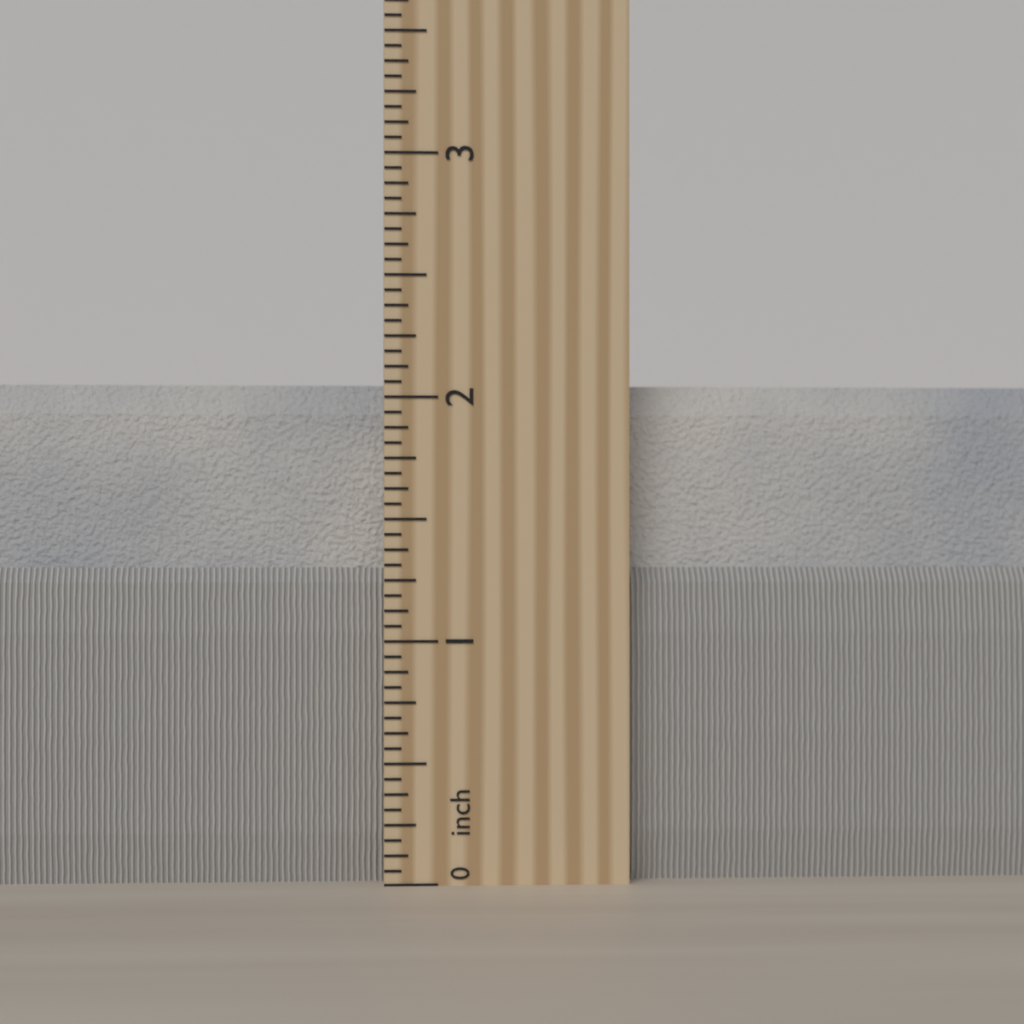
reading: 2.0625 inch
